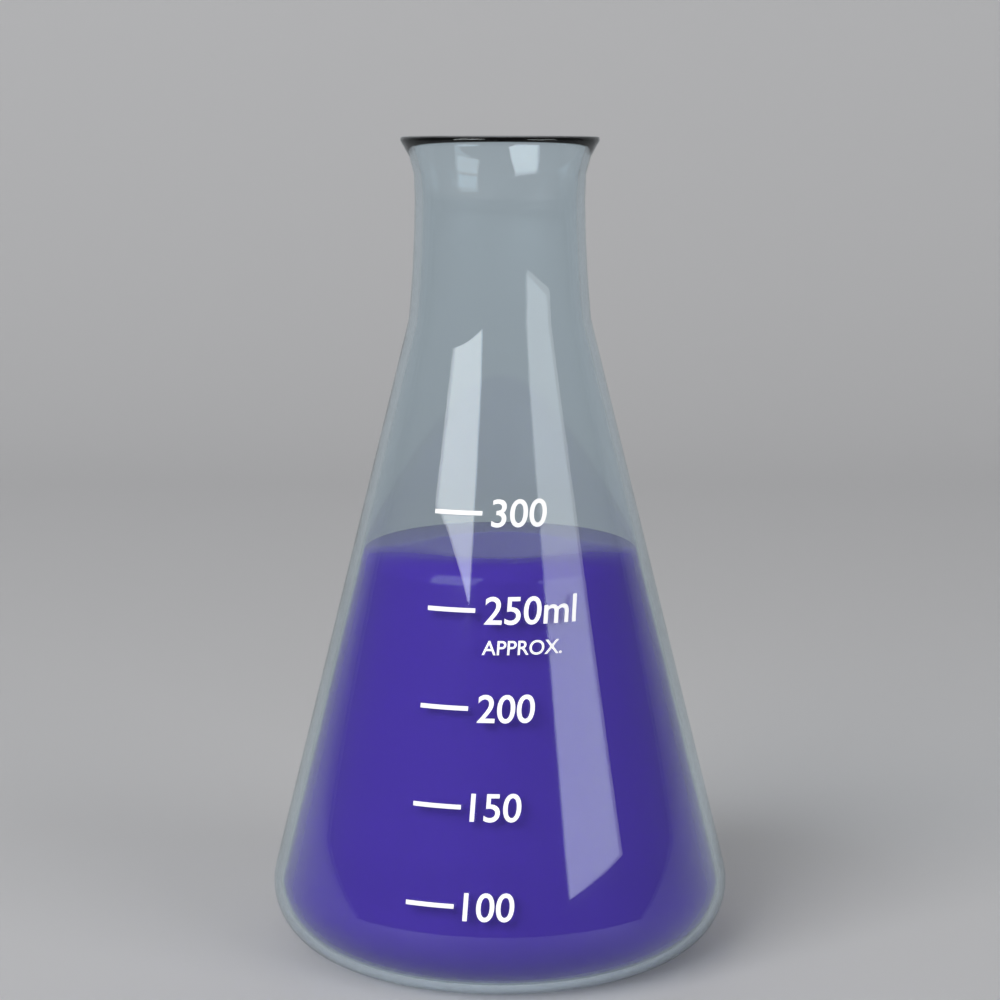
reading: 270 ml
